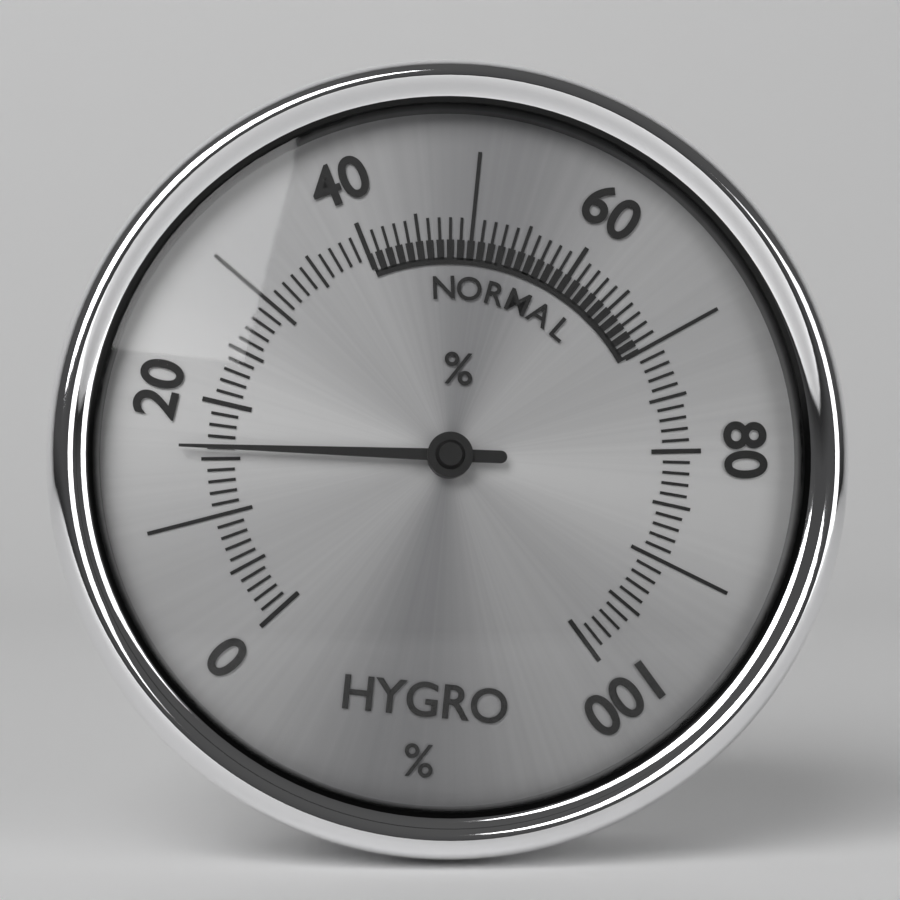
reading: 16 %
